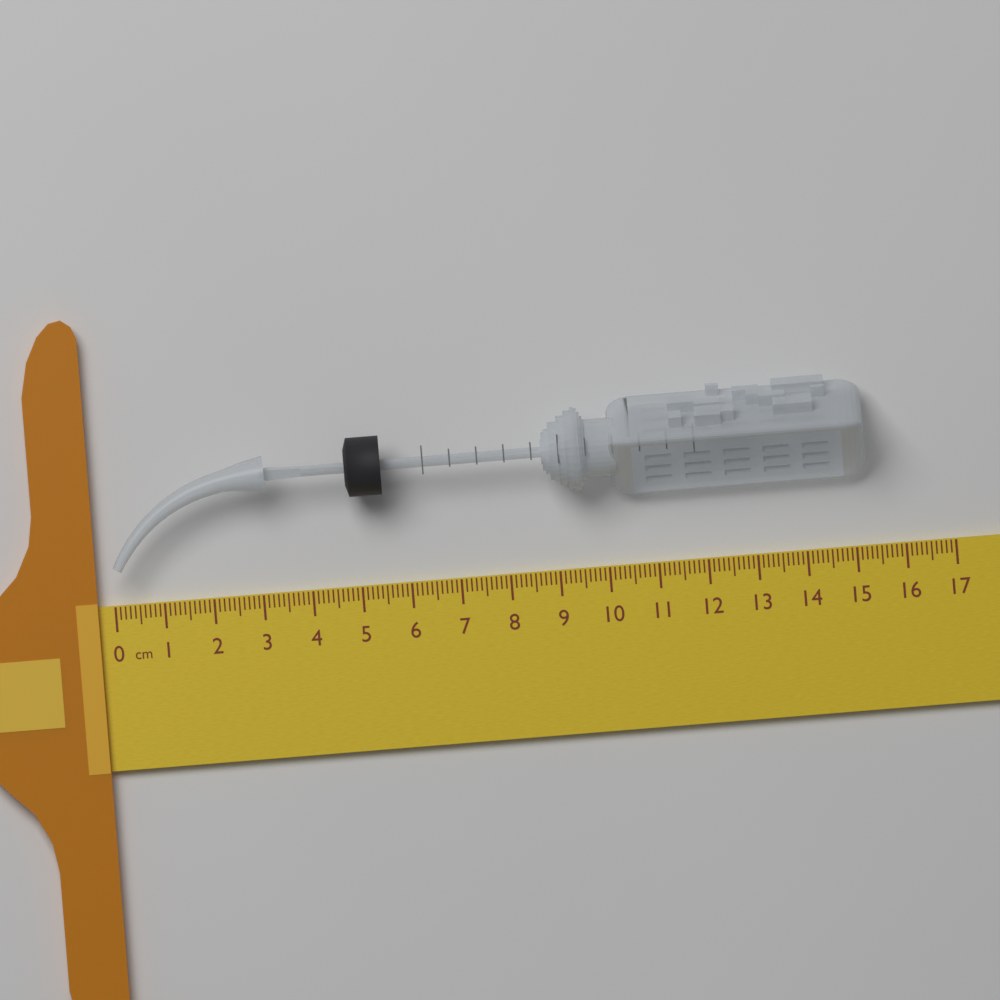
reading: 15.3 cm
